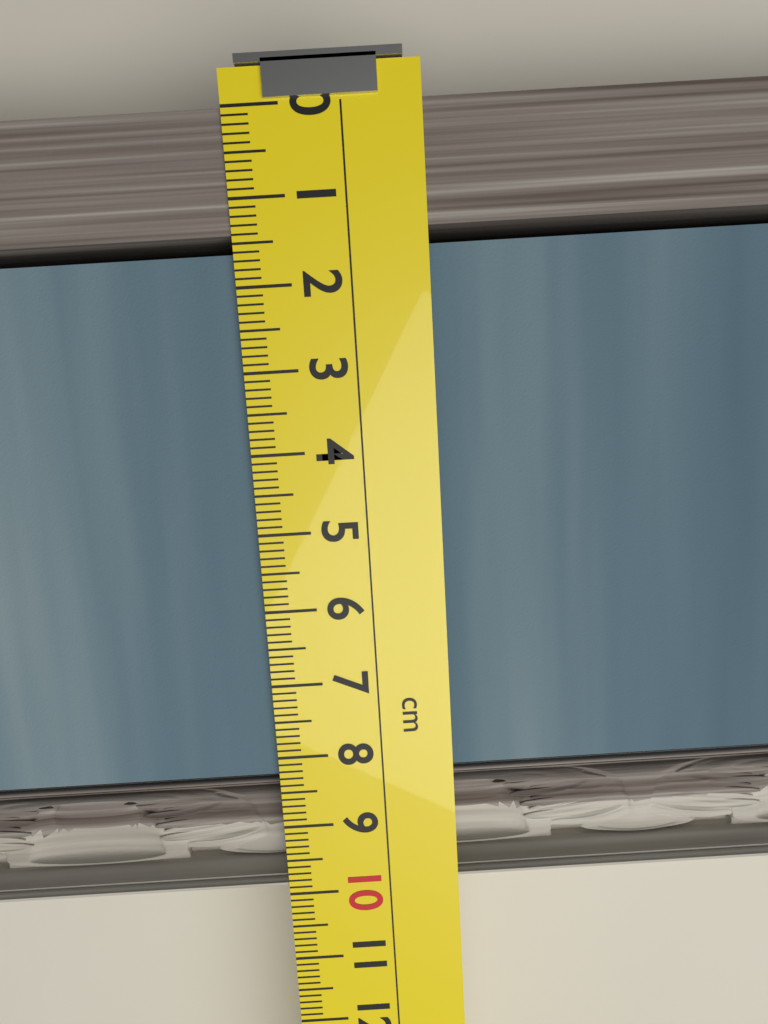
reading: 9.9 cm
